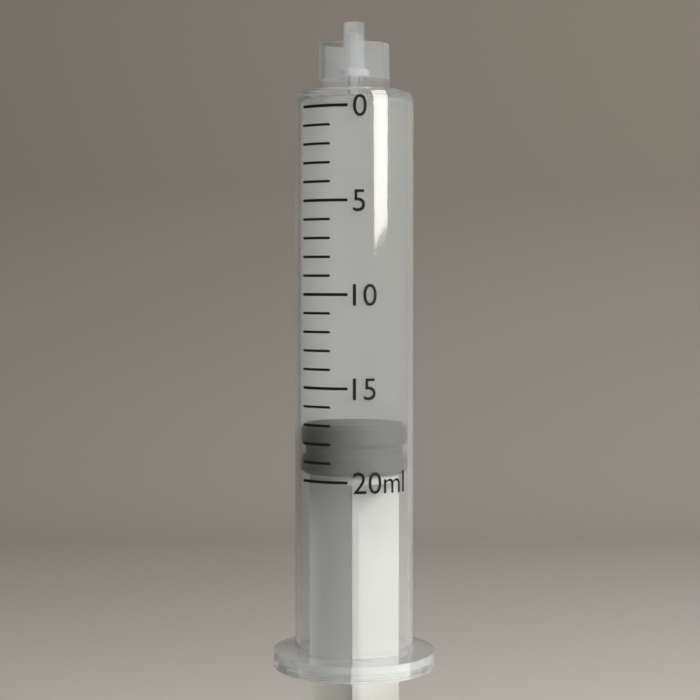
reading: 17 ml
